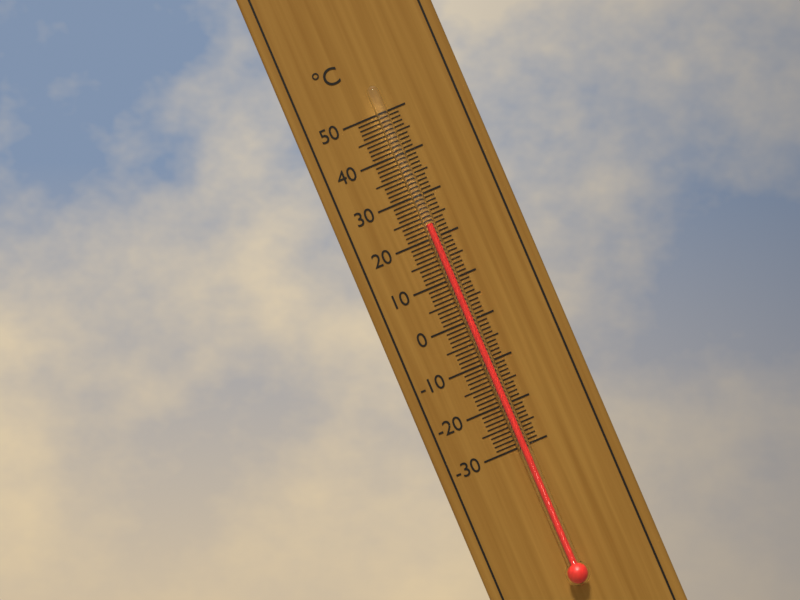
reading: 23 °C
